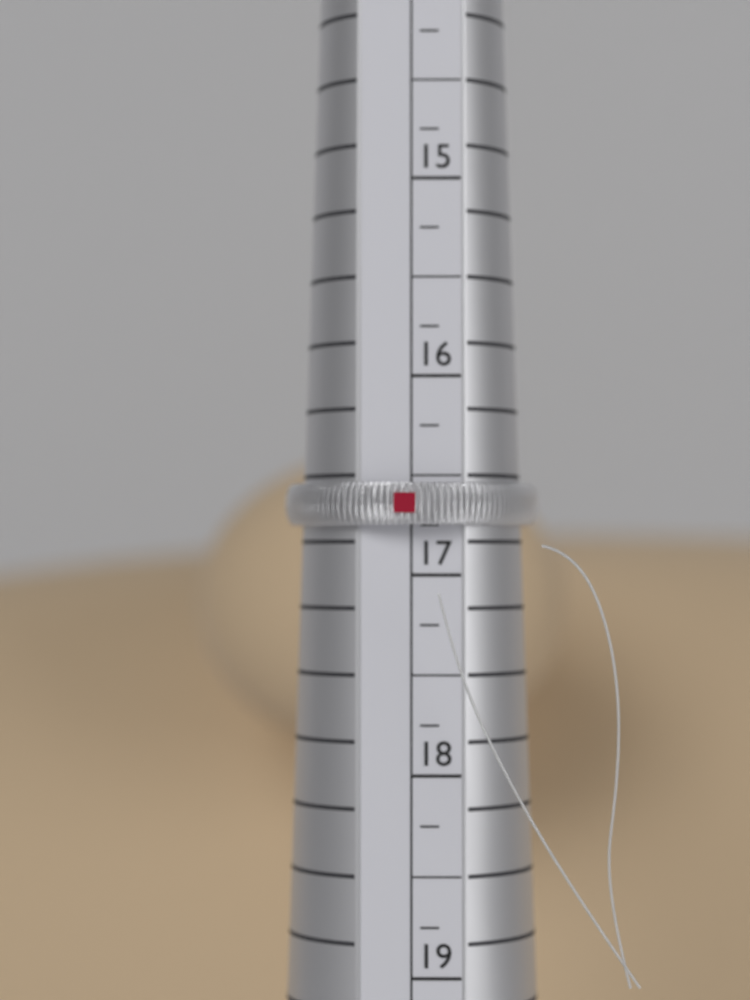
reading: 16.75 (no unit)
